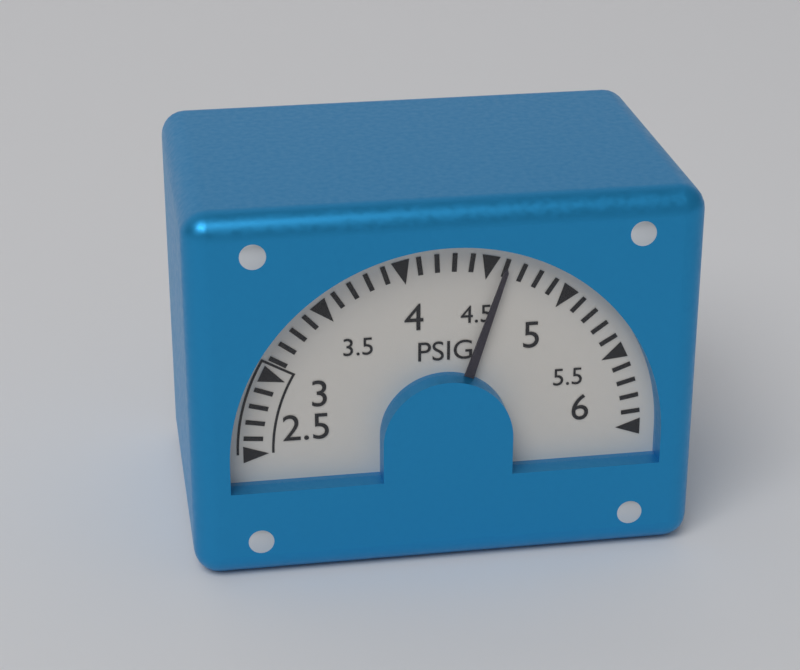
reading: 4.6 PSIG
